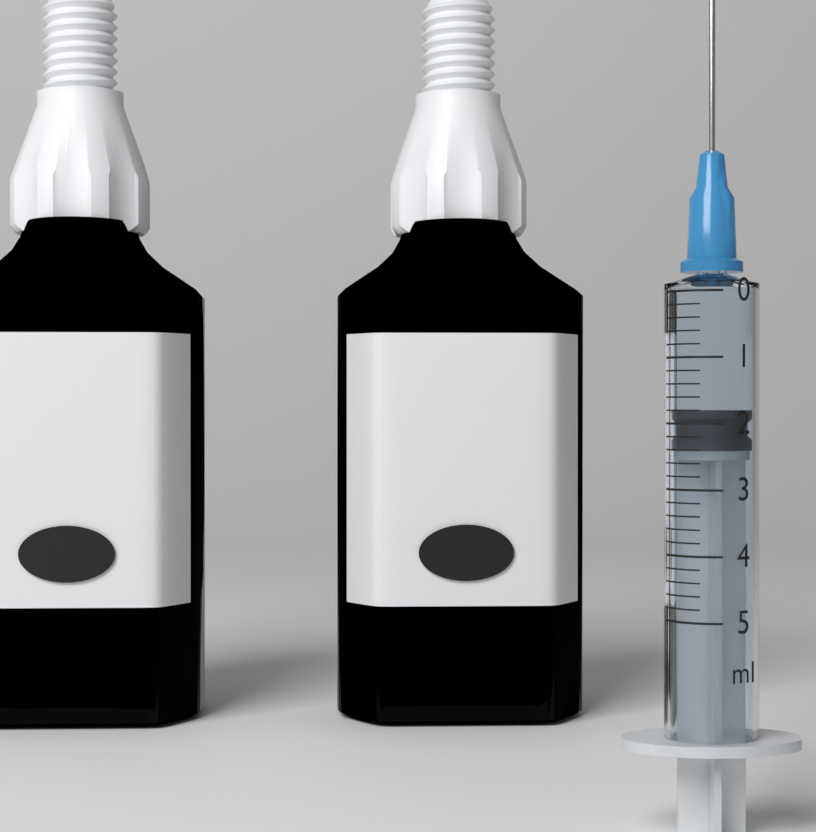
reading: 1.8 ml
